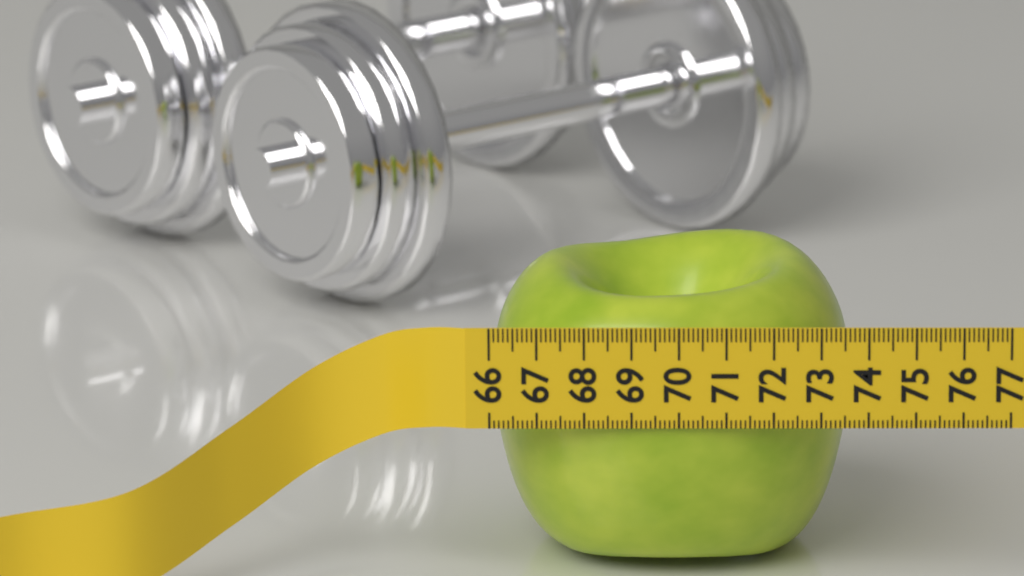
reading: 73.7 (no unit)
